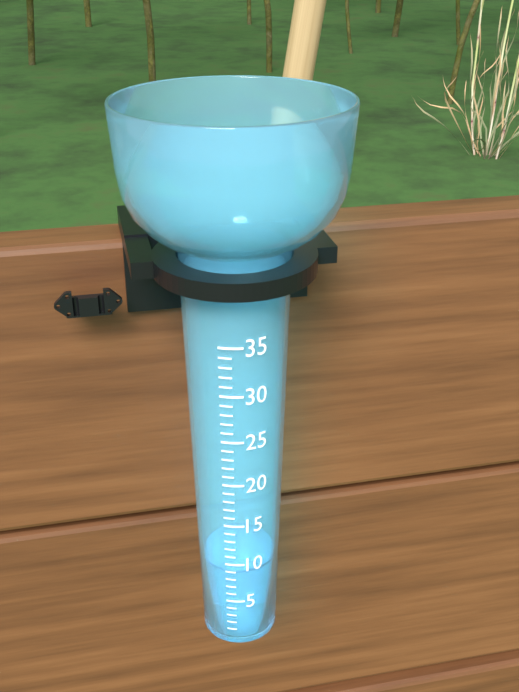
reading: 9 (no unit)
